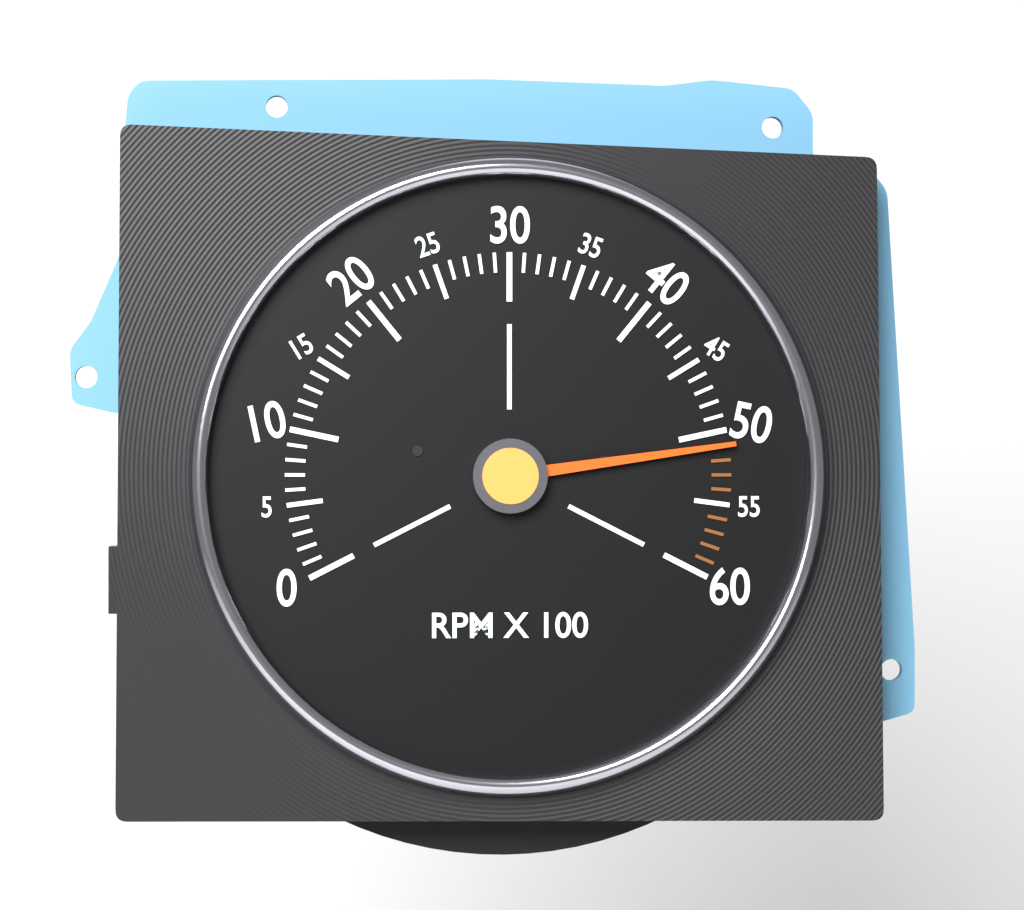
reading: 5100 RPM
